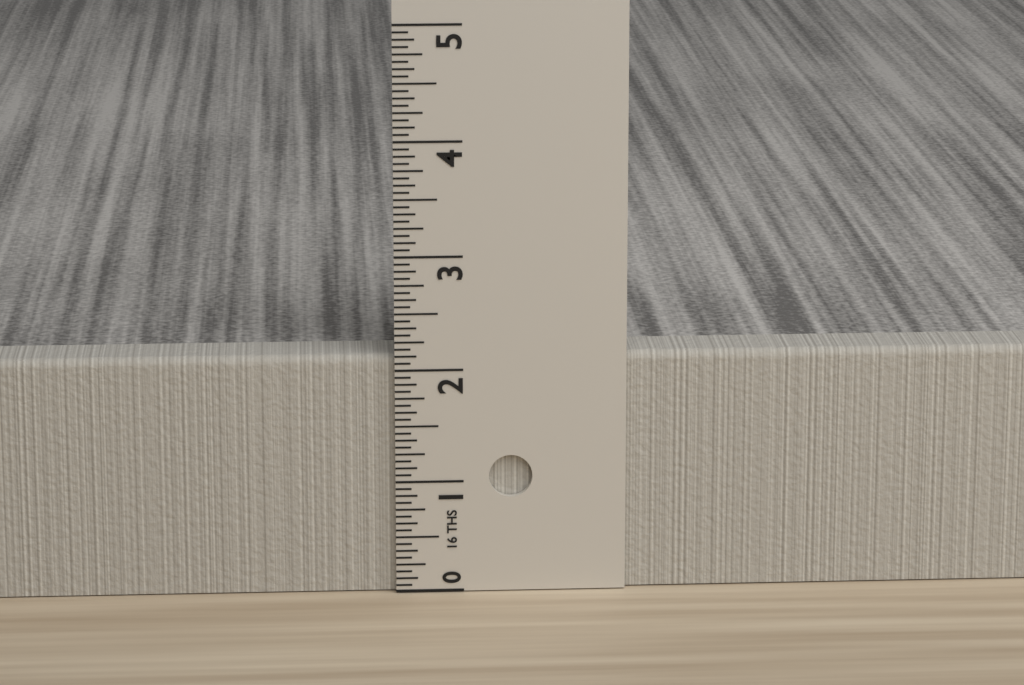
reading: 2.1250 in
